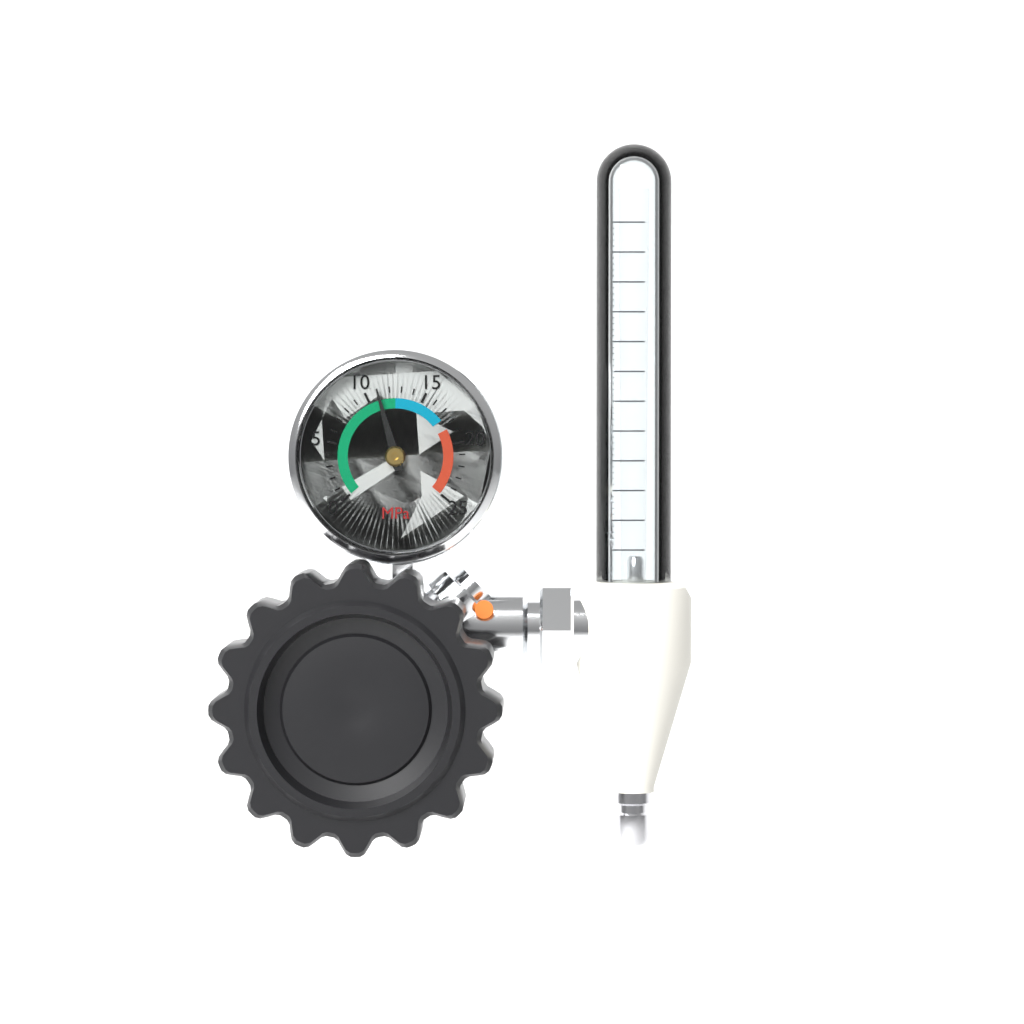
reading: 11 MPa
